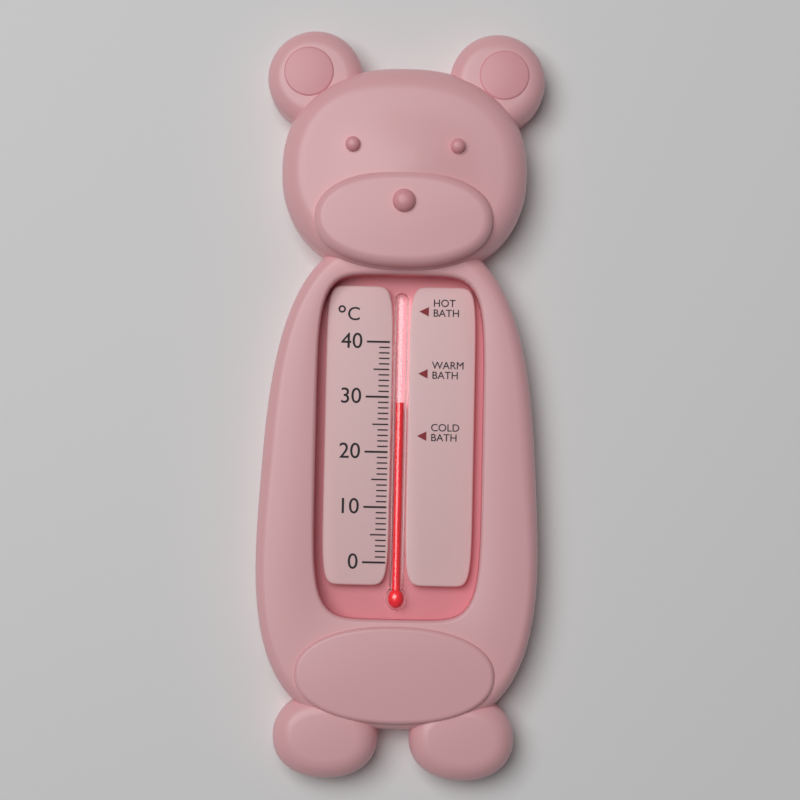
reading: 29 °C
